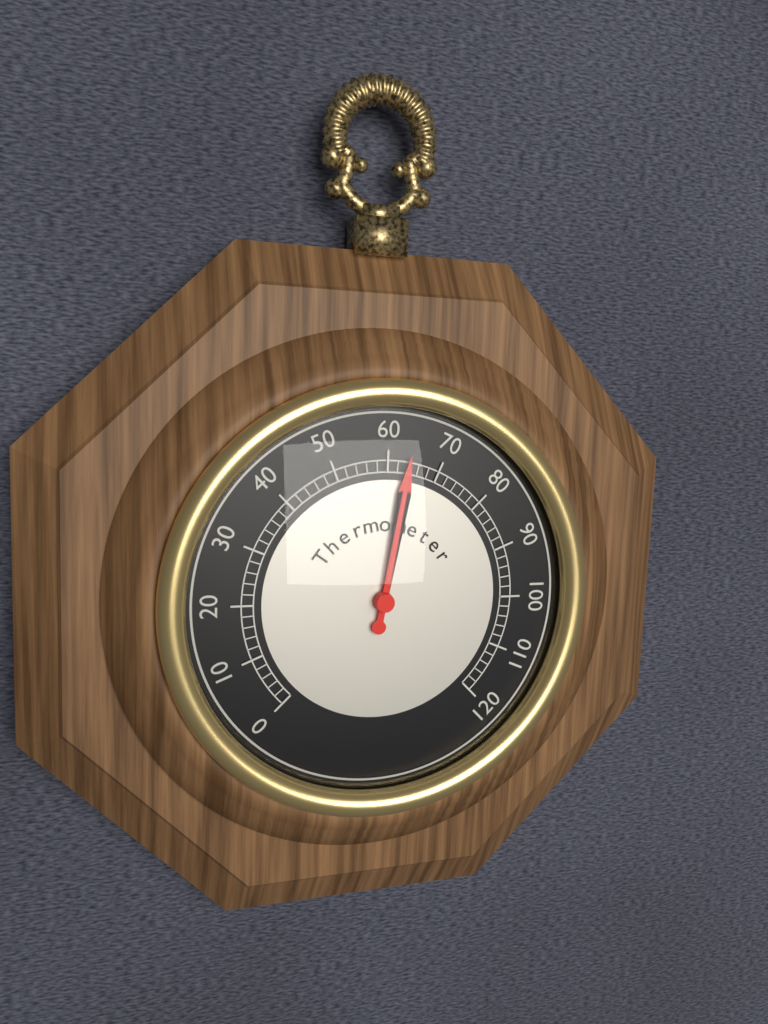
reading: 64 (no unit)
